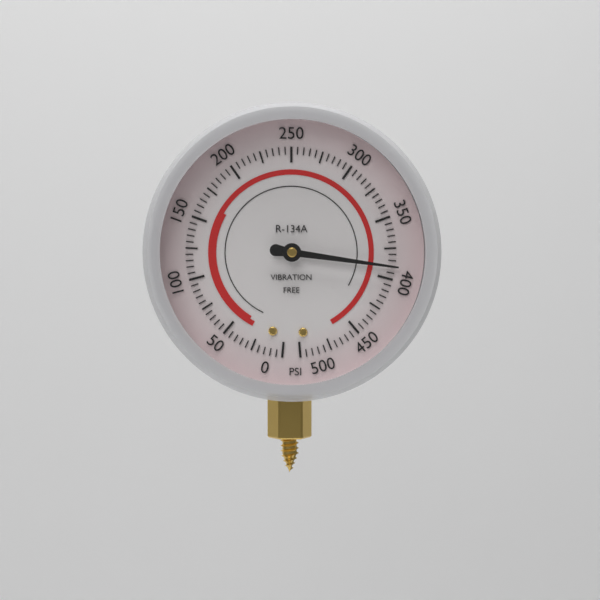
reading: 390 psi
